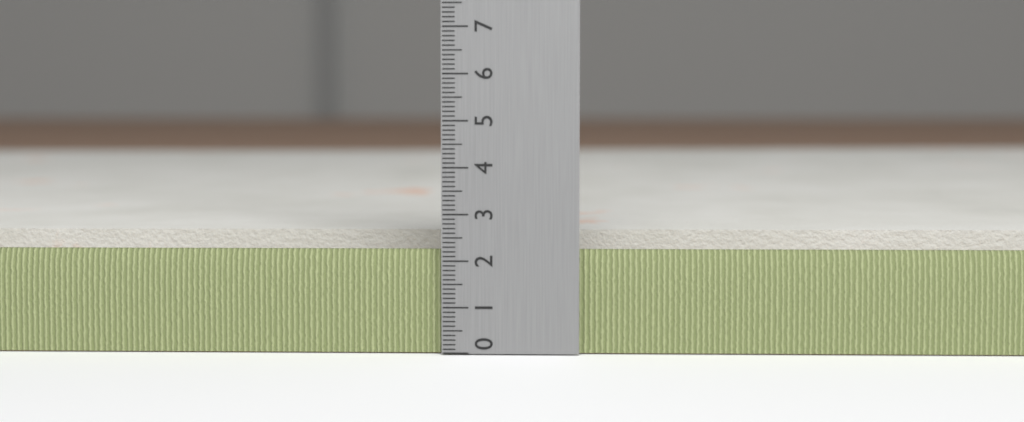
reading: 2.4 (no unit)
